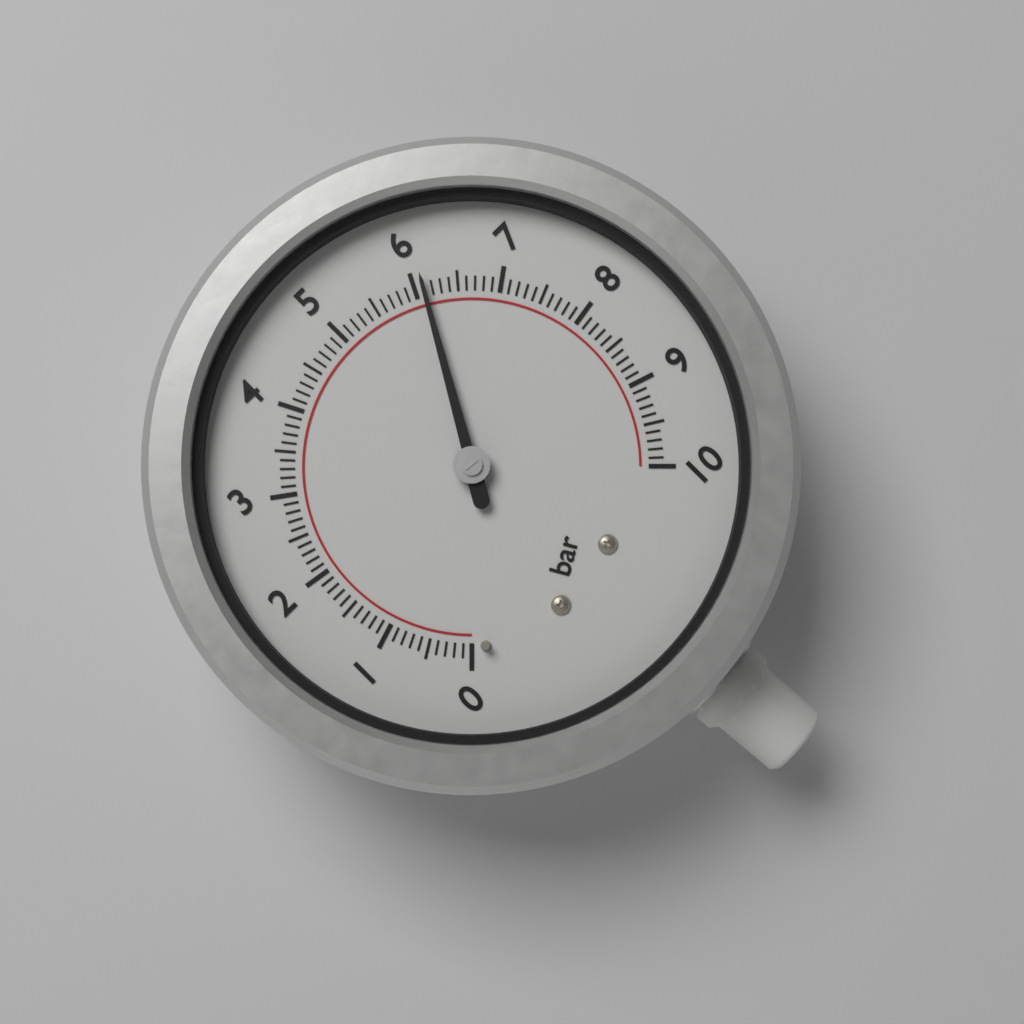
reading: 6.1 bar
